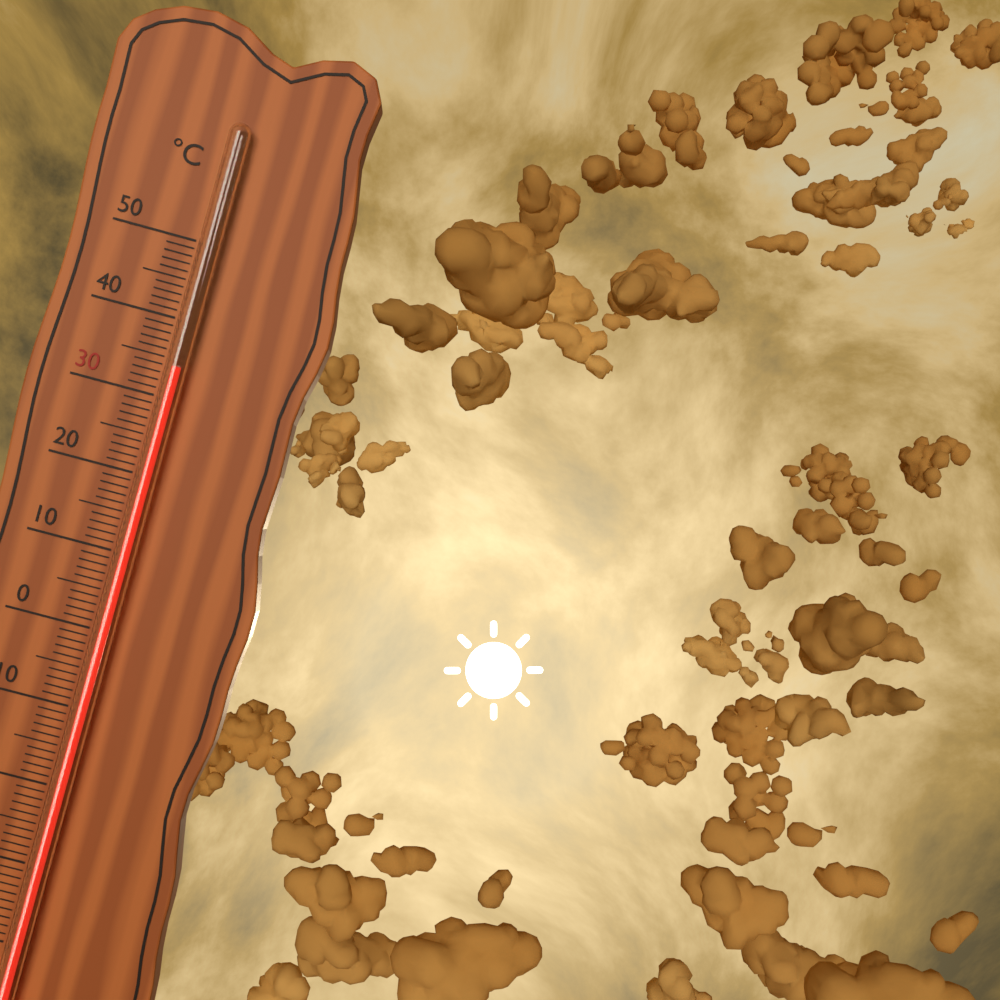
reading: 34 °C
